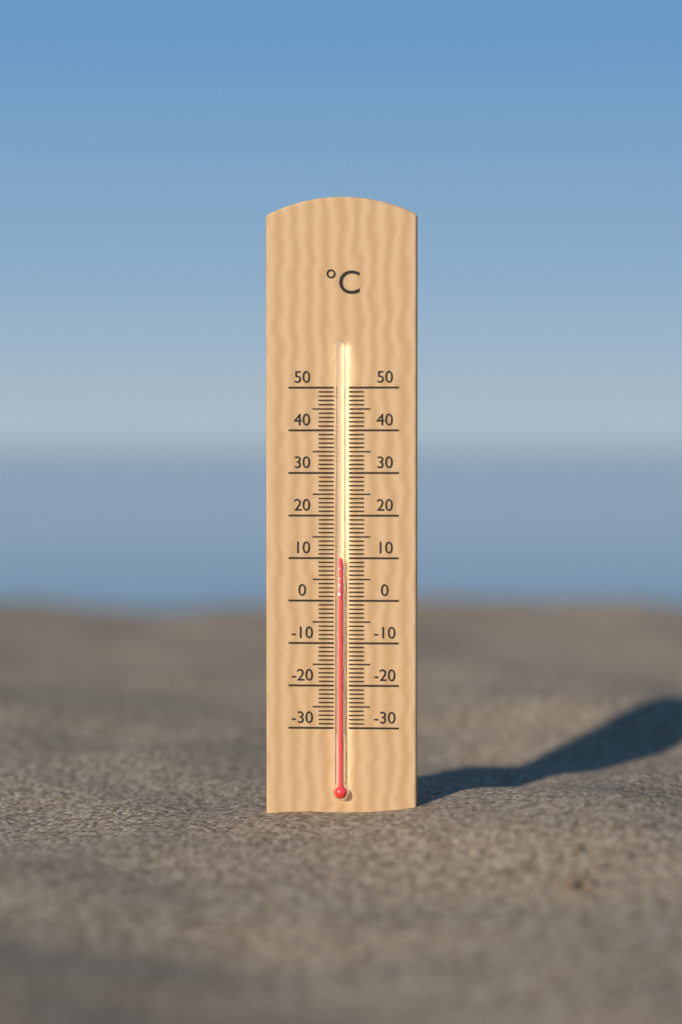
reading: 10 °C
